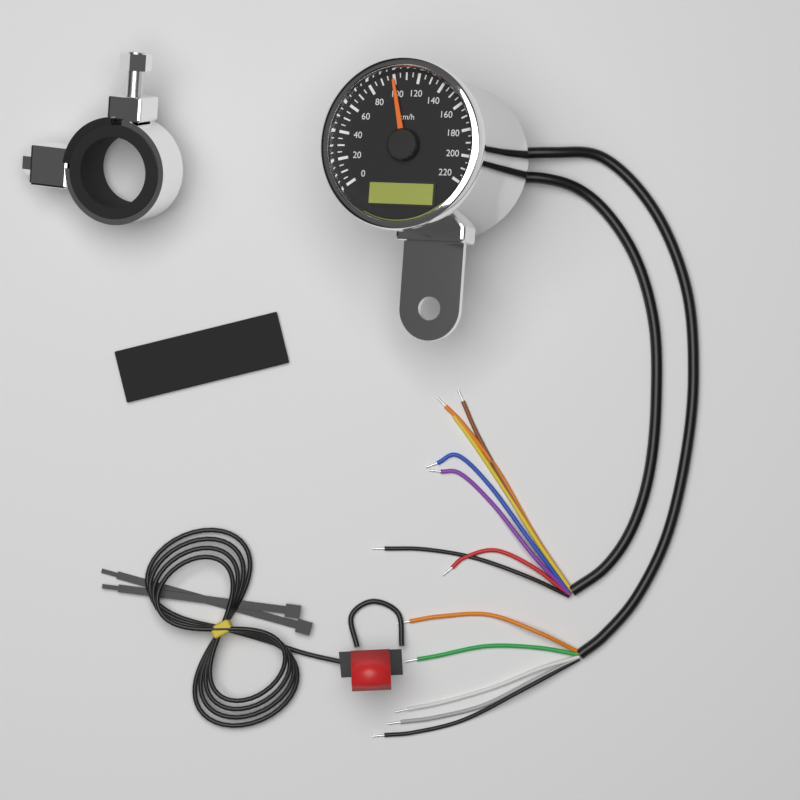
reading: 100 km/h
